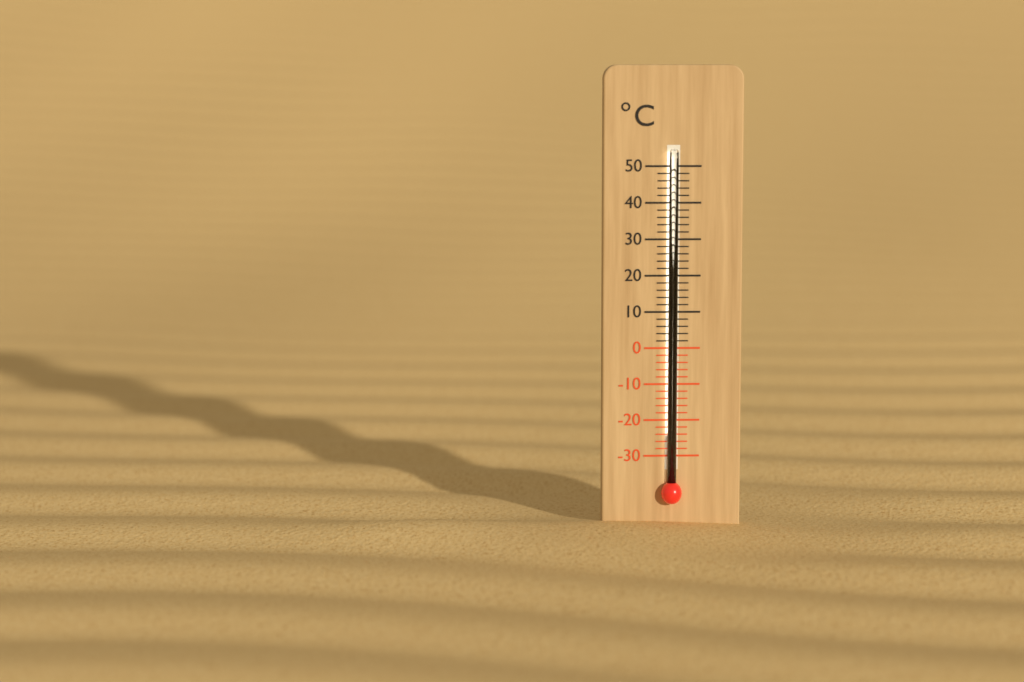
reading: -24 °C
